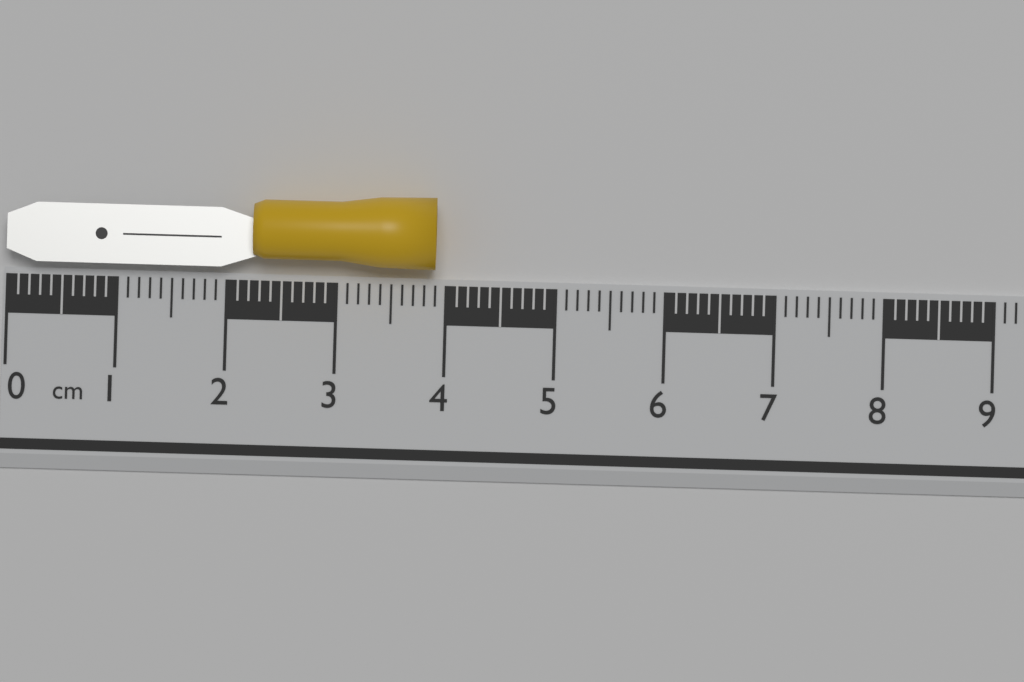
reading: 3.9 cm
